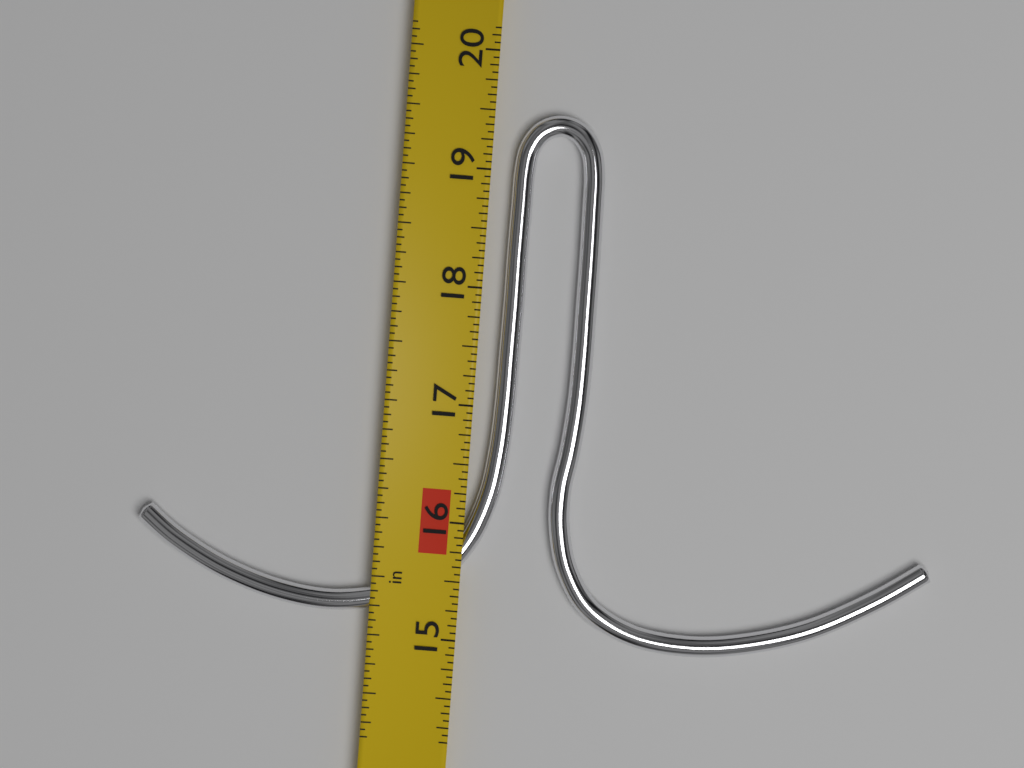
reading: 19.5000 in
